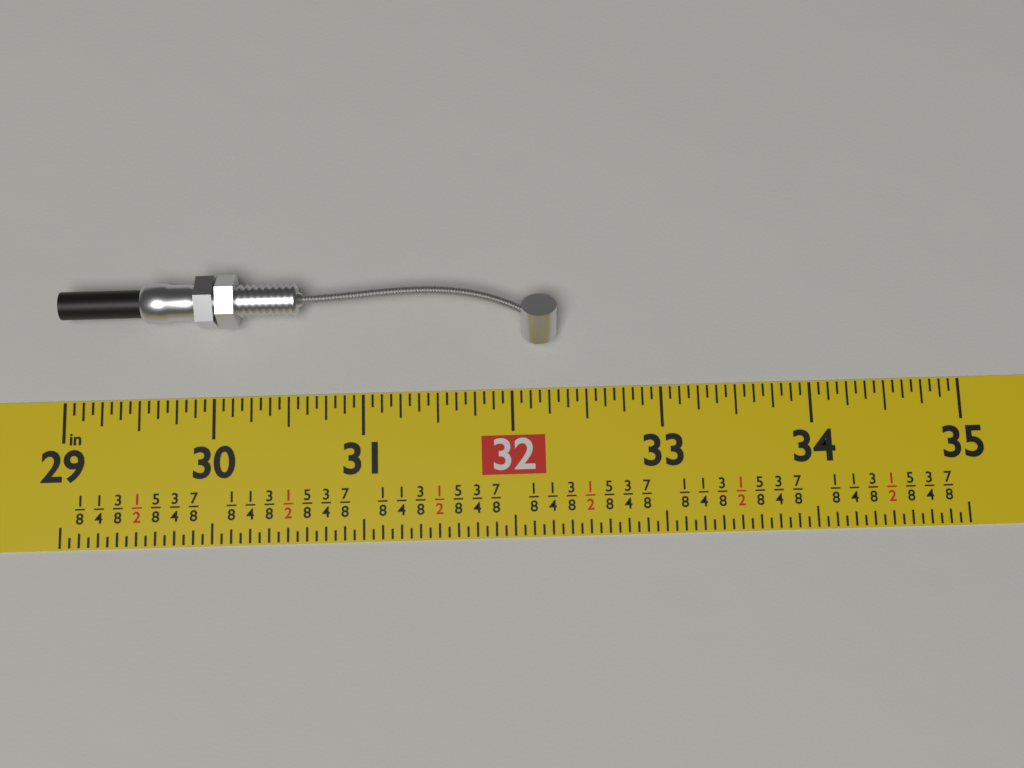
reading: 32.3125 in
